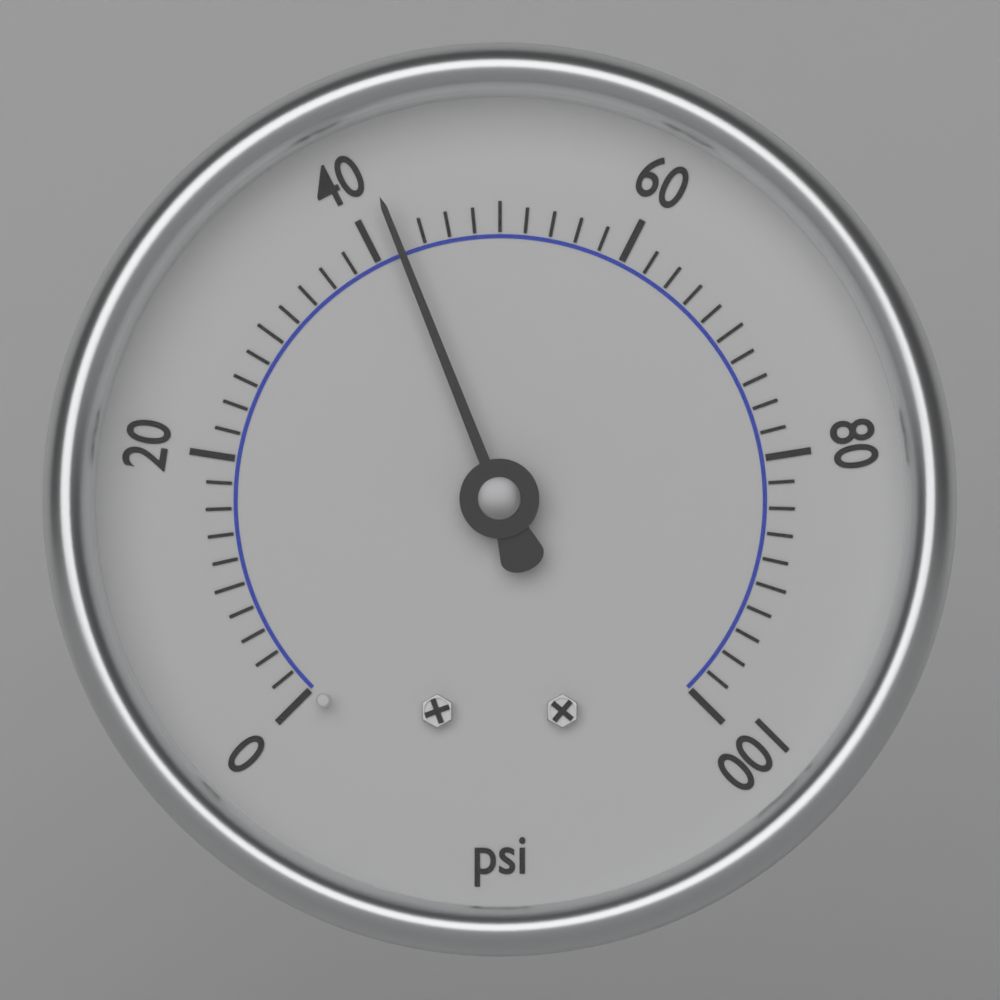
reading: 42 psi
